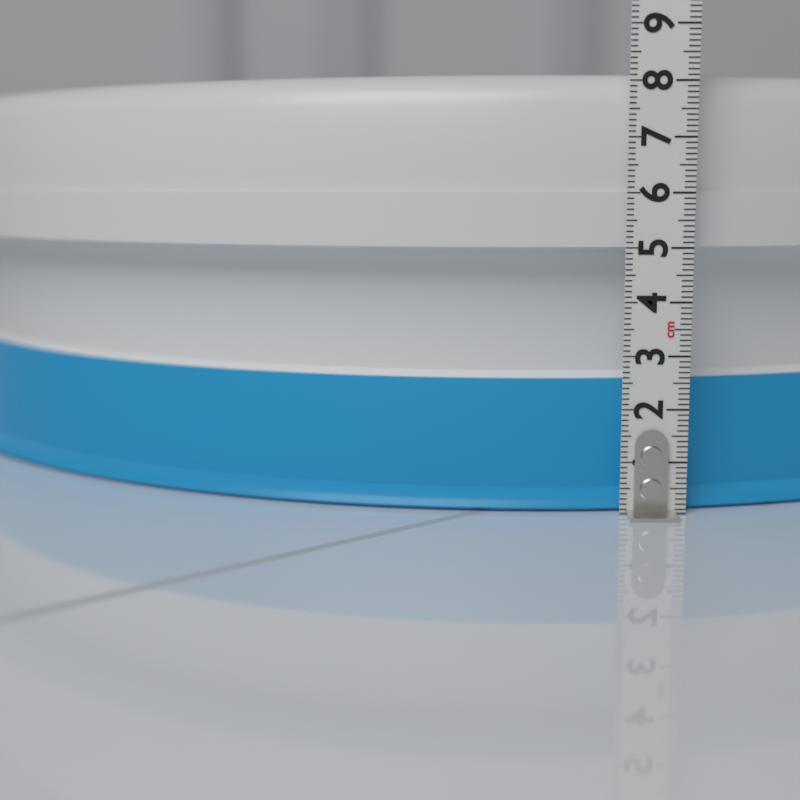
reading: 8.2 cm
